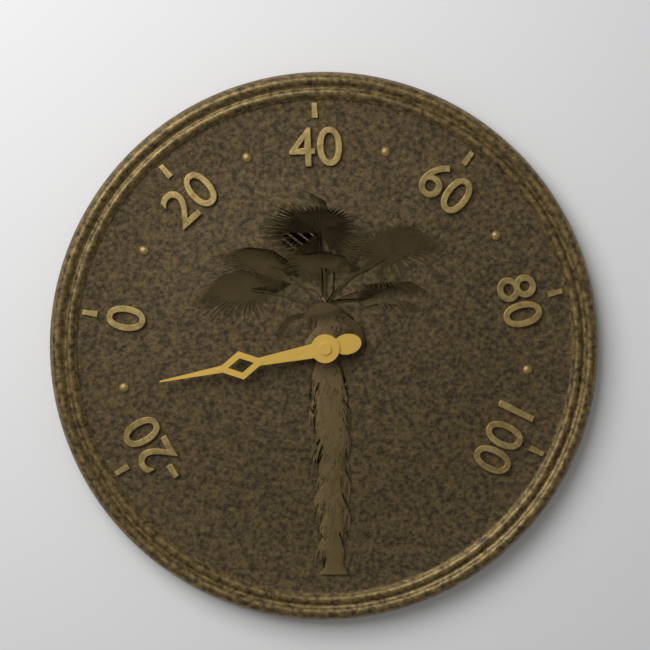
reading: -10 (no unit)
